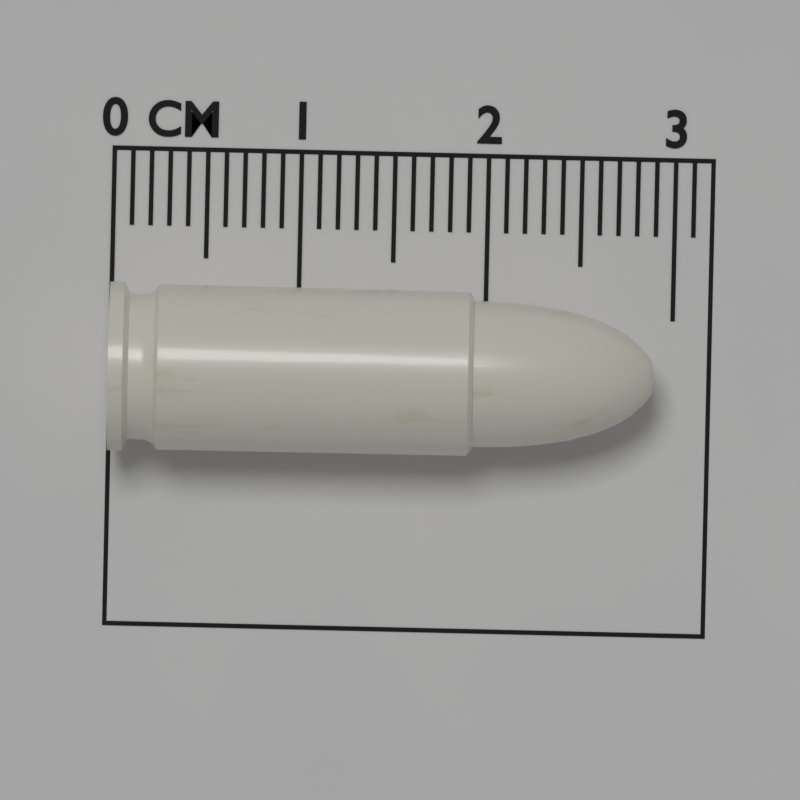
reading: 2.9 cm
